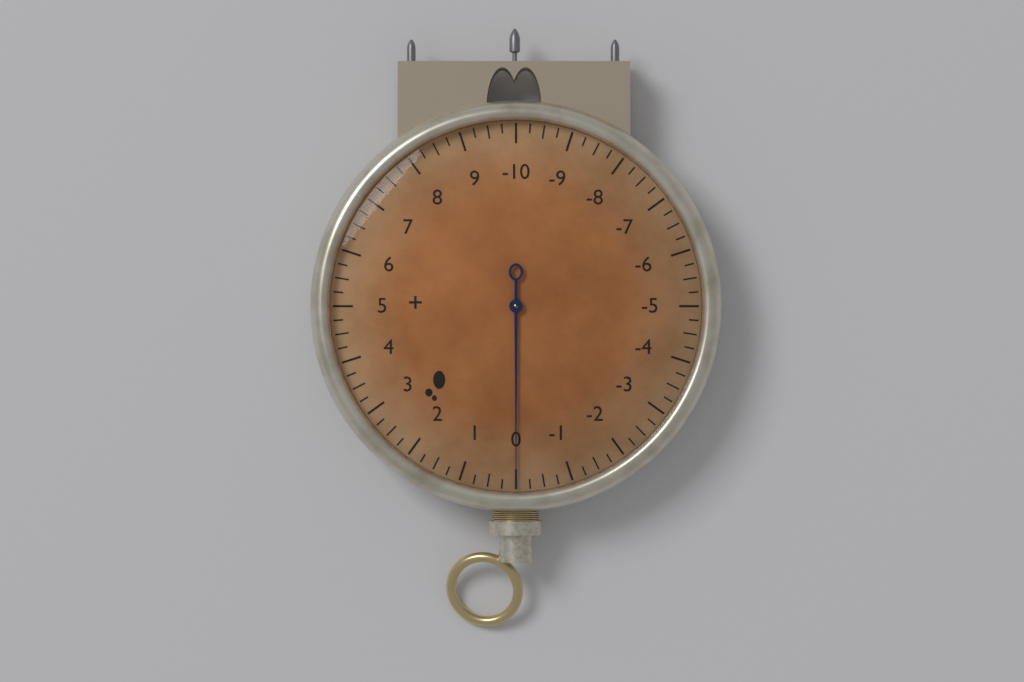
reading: 0.00 (no unit)
